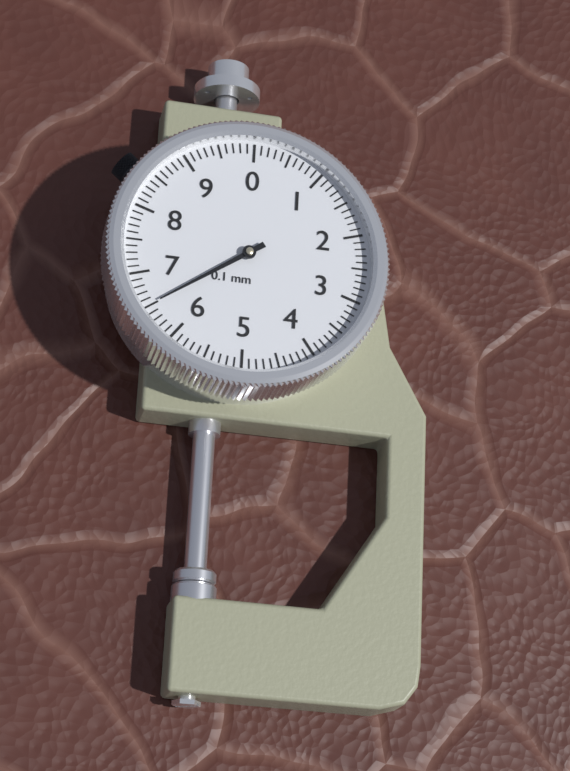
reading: 6.5 mm
